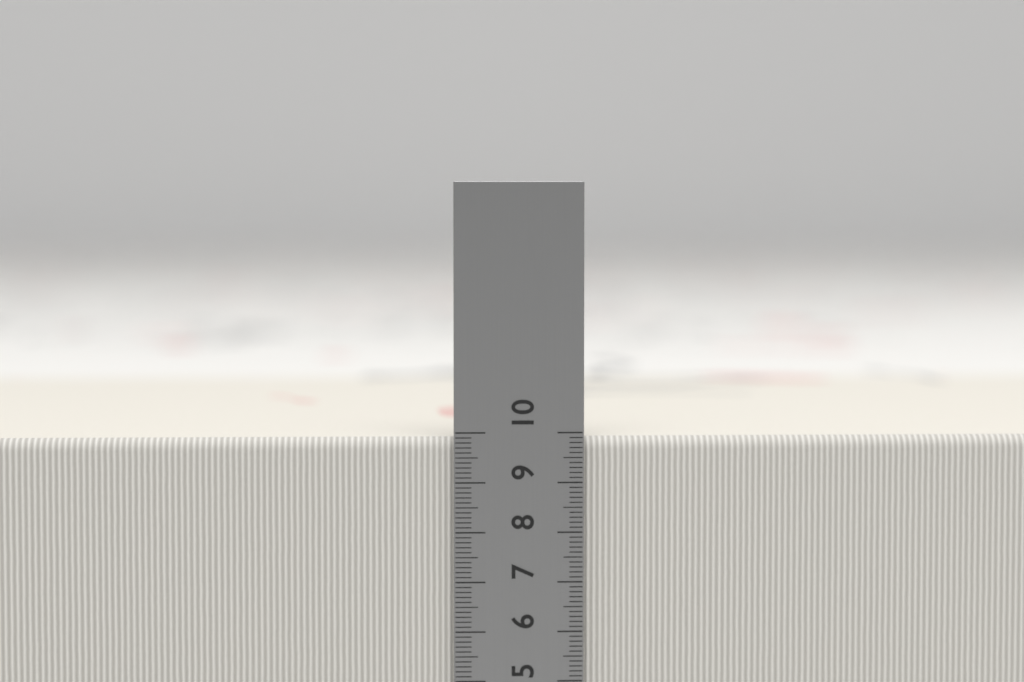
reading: 9.9 cm
